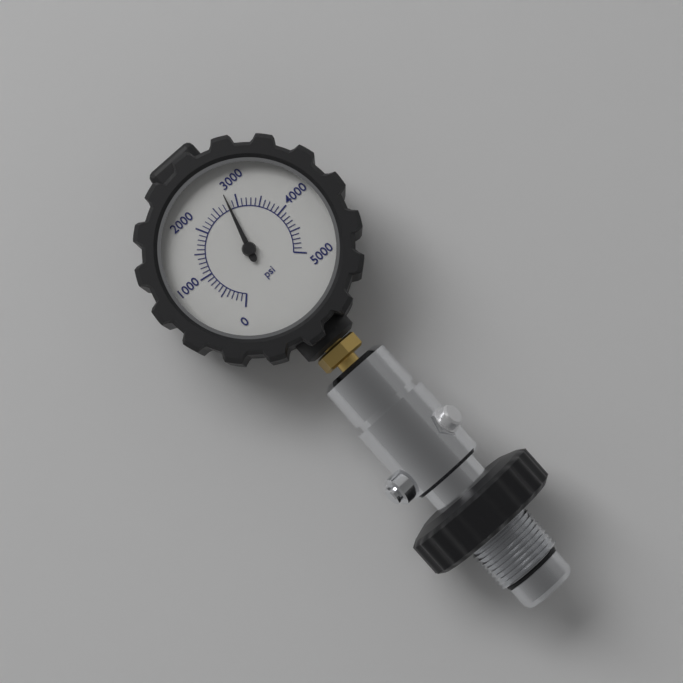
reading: 2800 psi
